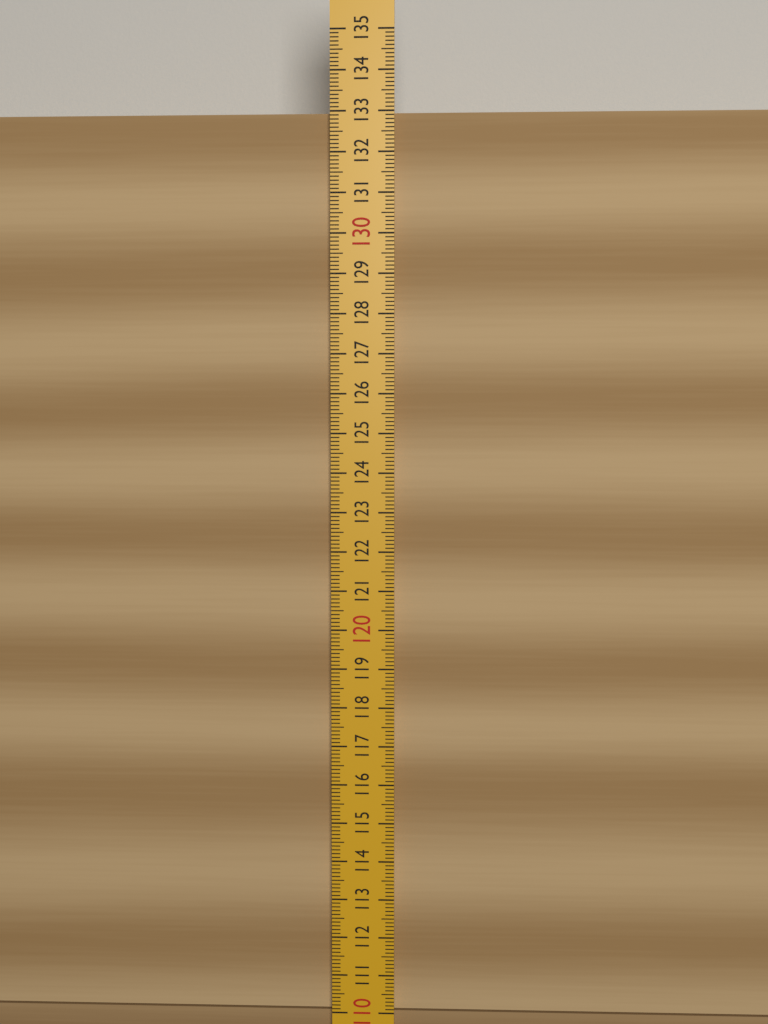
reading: 133.0 (no unit)
